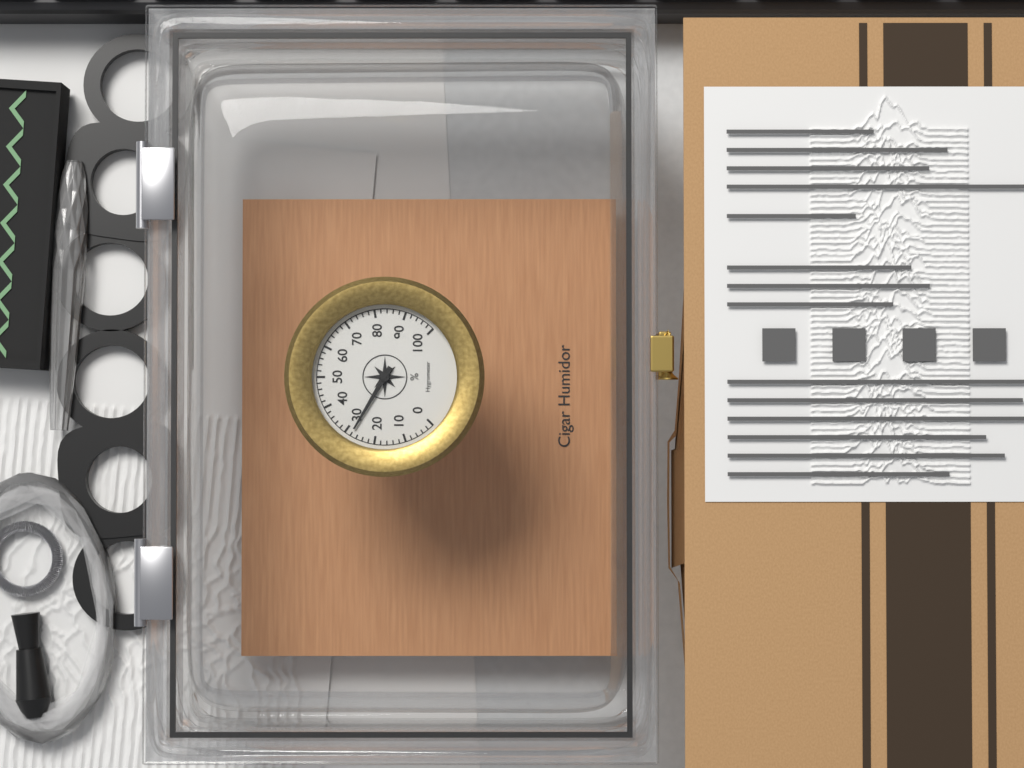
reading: 28 %
